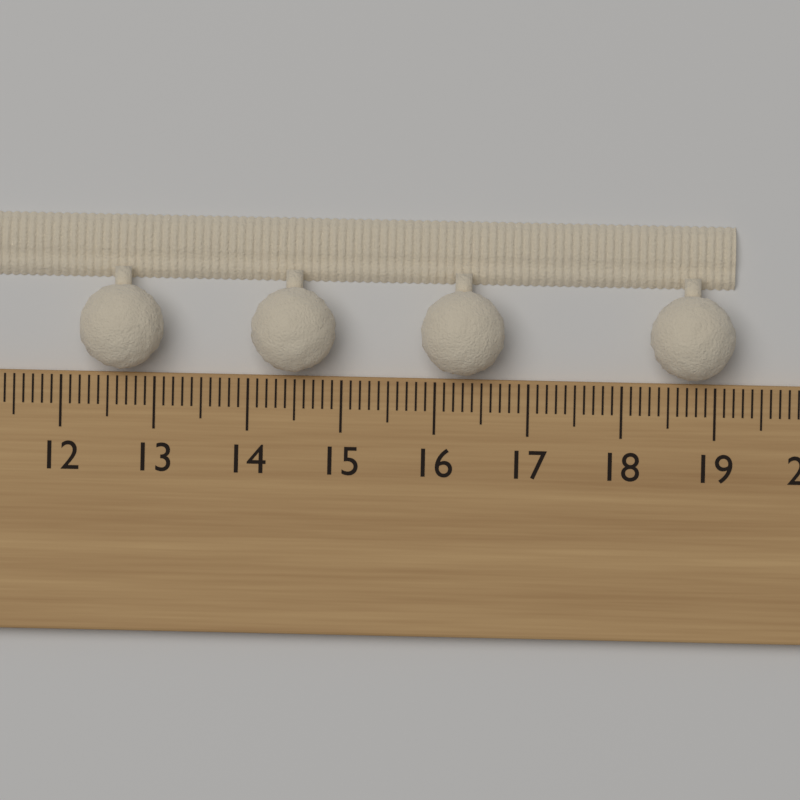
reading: 19.2 cm
